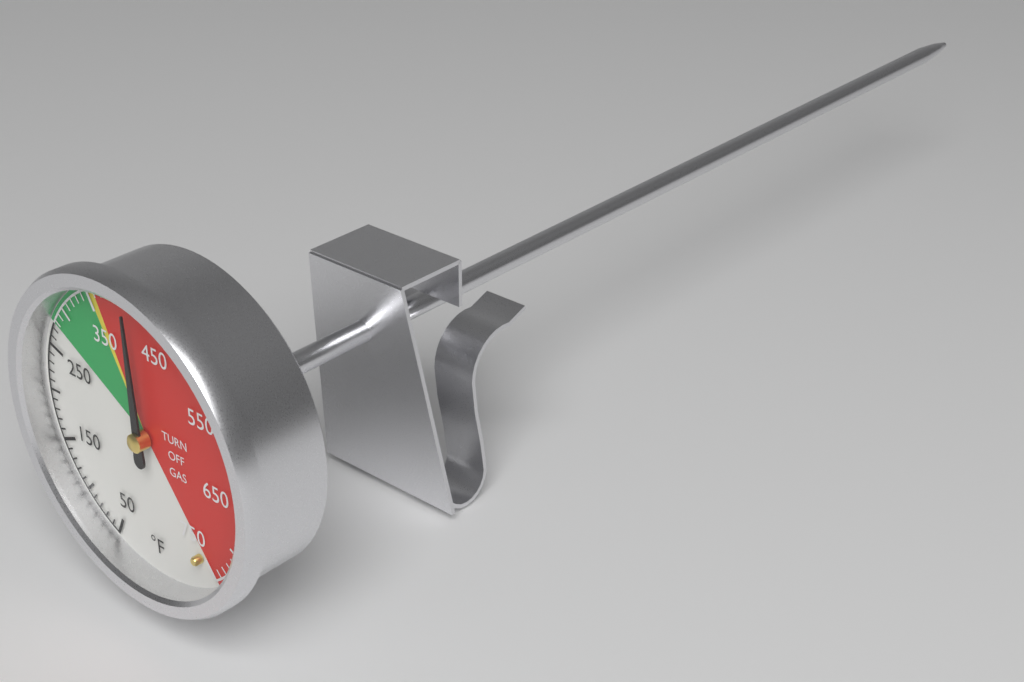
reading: 410 °F
